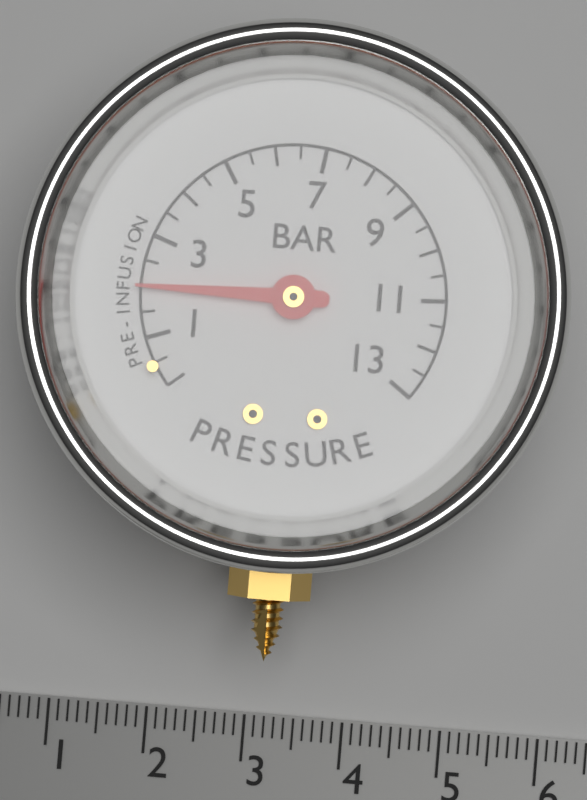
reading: 2.0 bar
